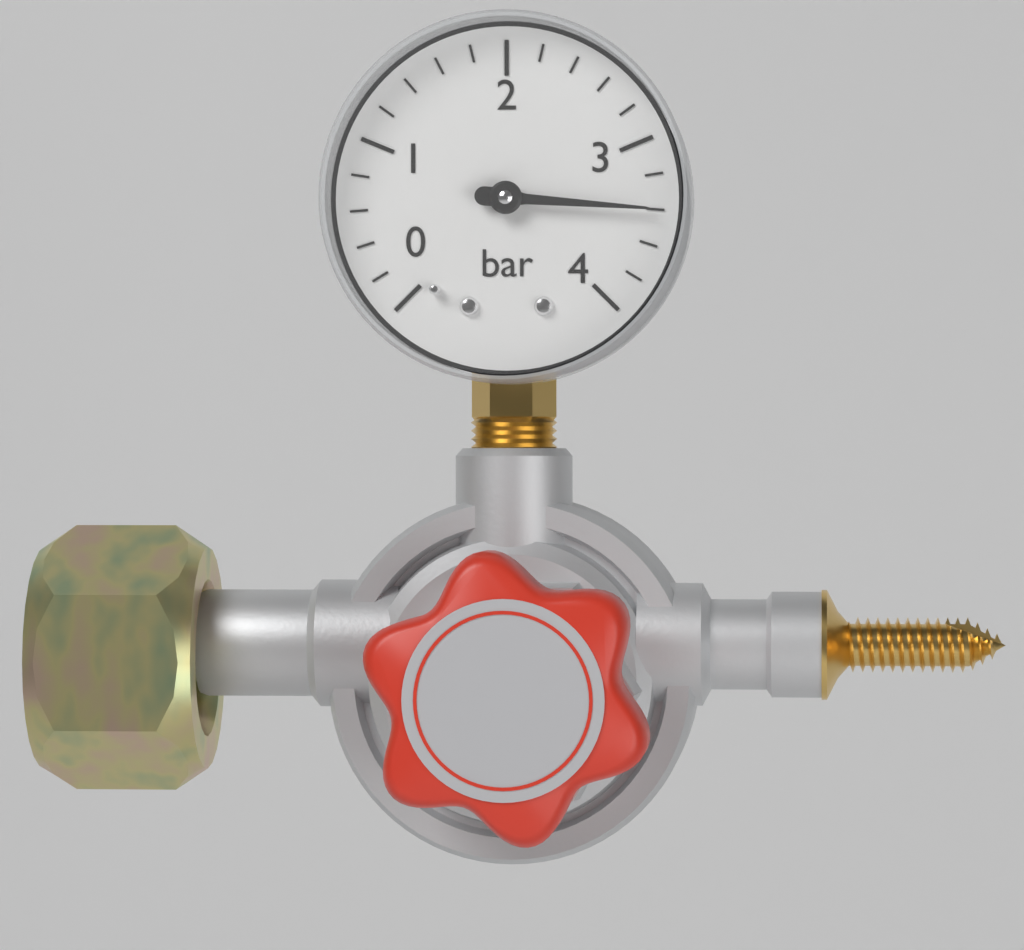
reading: 3.4 bar
